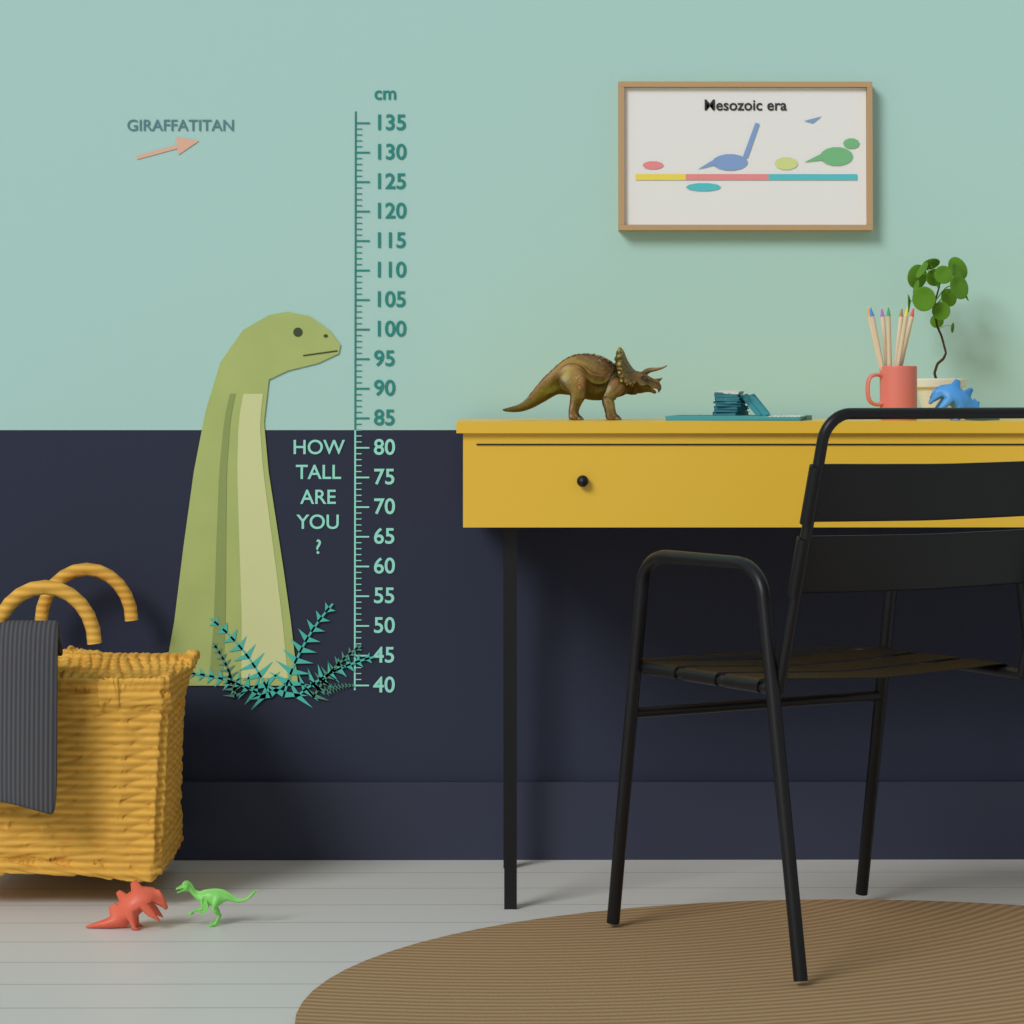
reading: 103 cm
